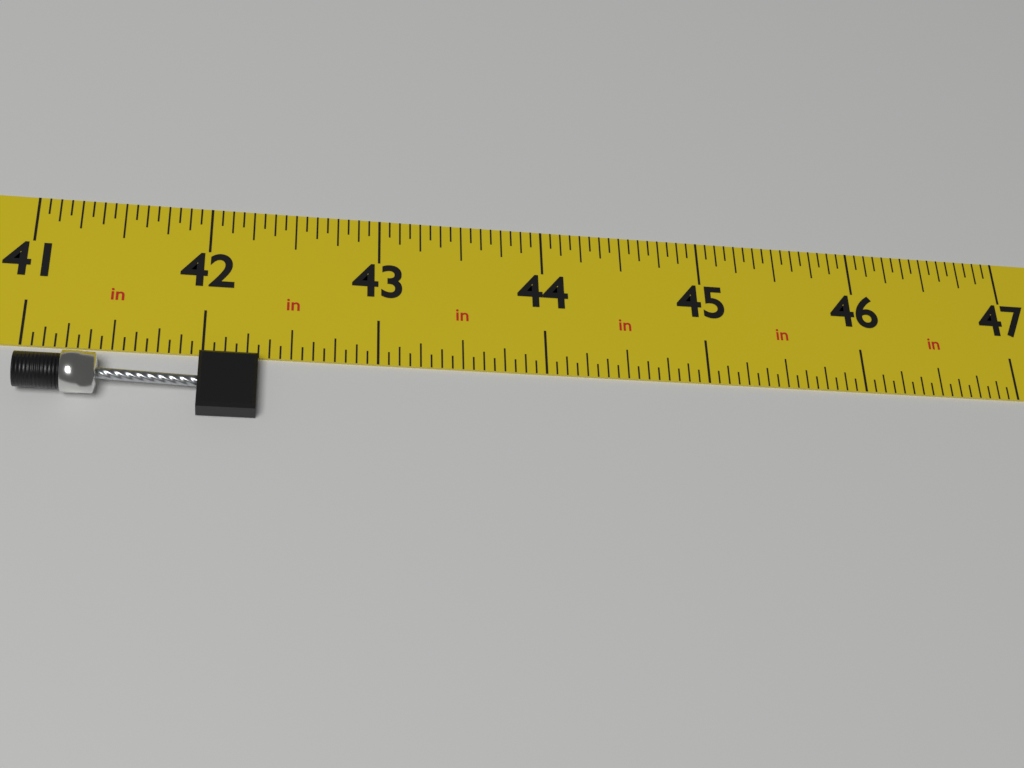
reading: 42.3125 in
